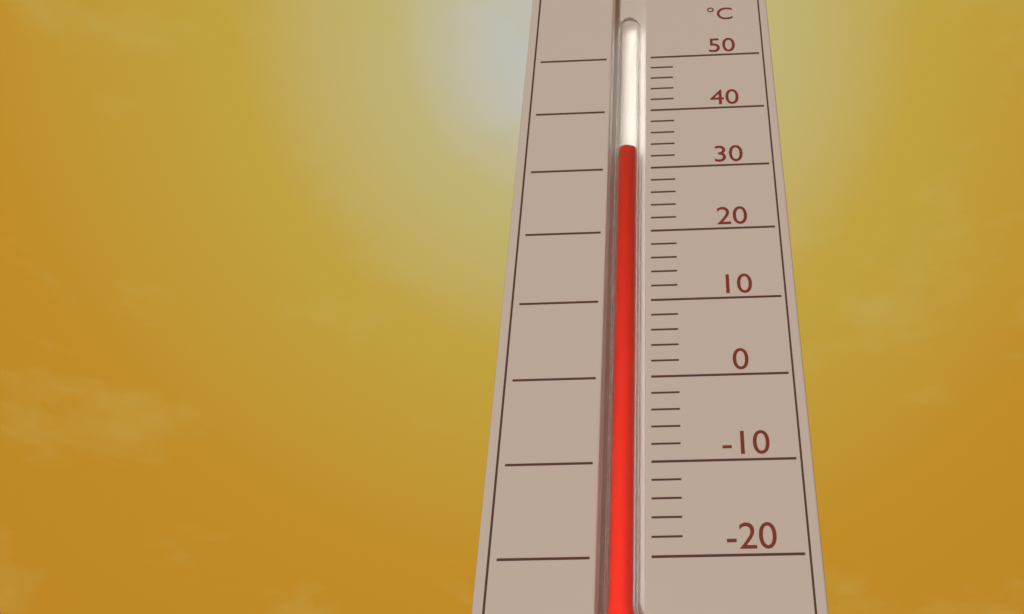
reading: 34 °C
